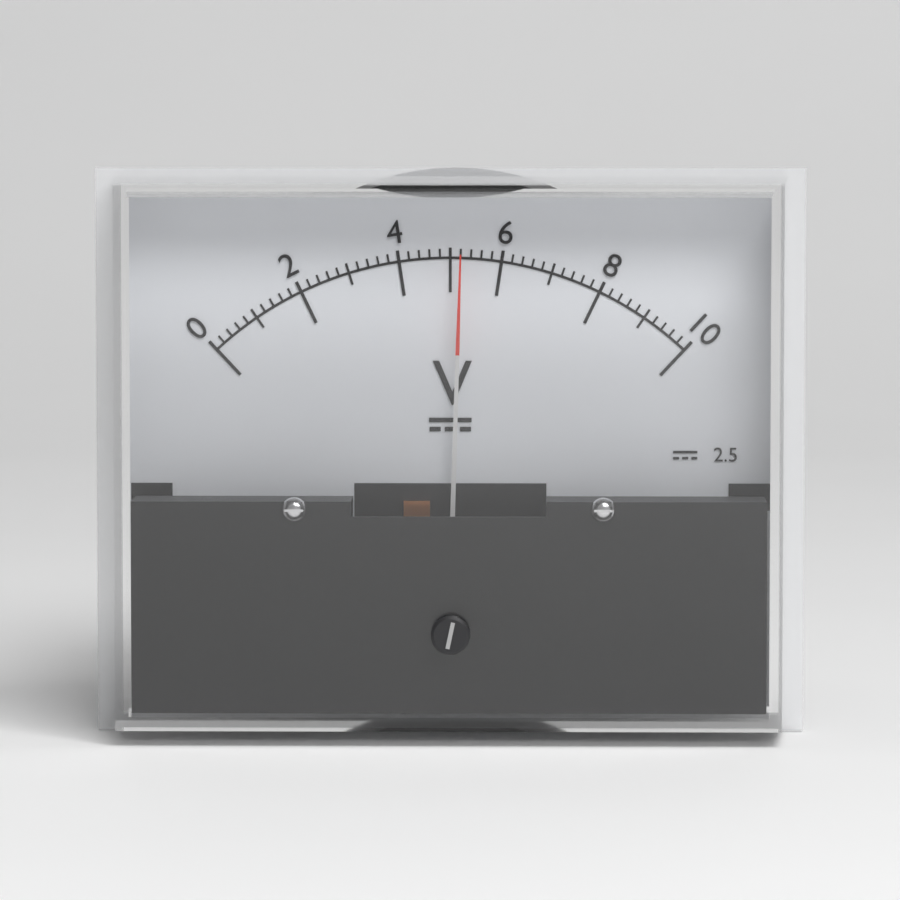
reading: 5.2 V
